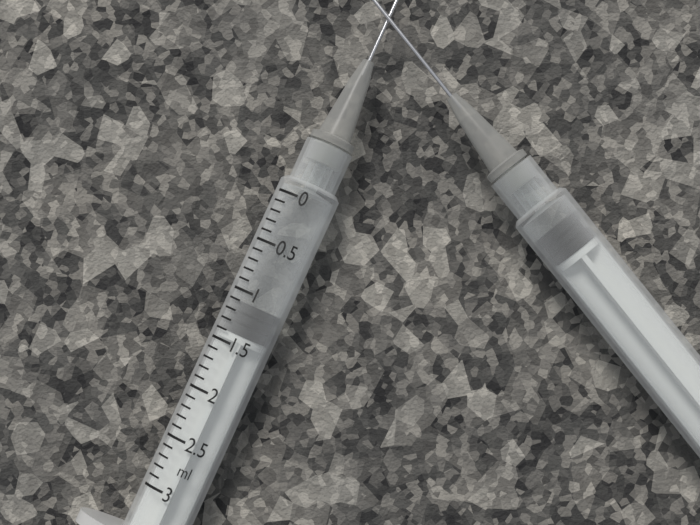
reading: 1.1 ml
